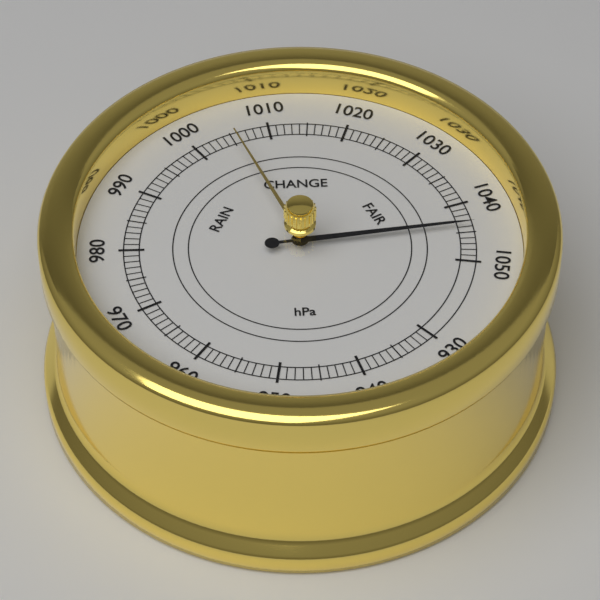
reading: 1044 hPa
